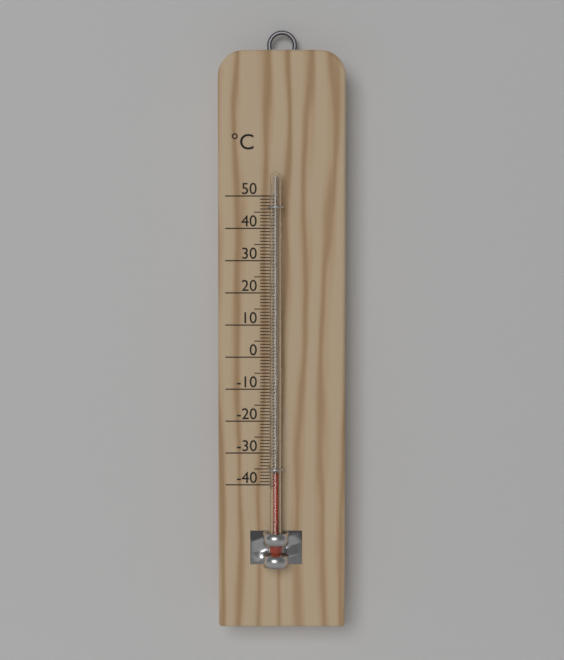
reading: -36 °C
